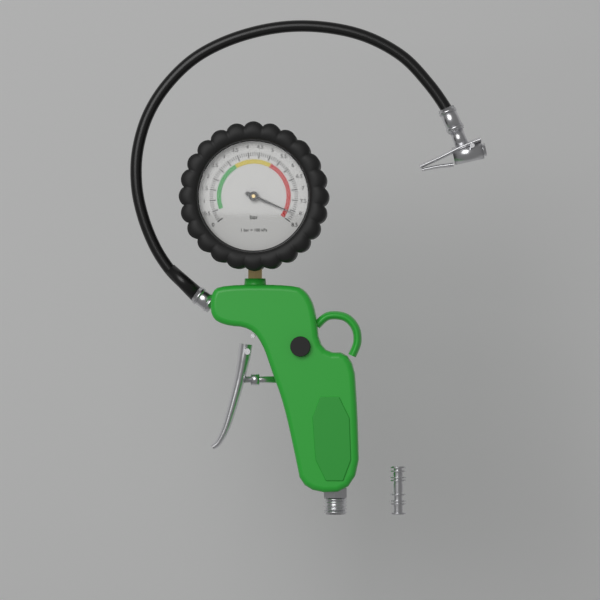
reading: 8.1 bar
